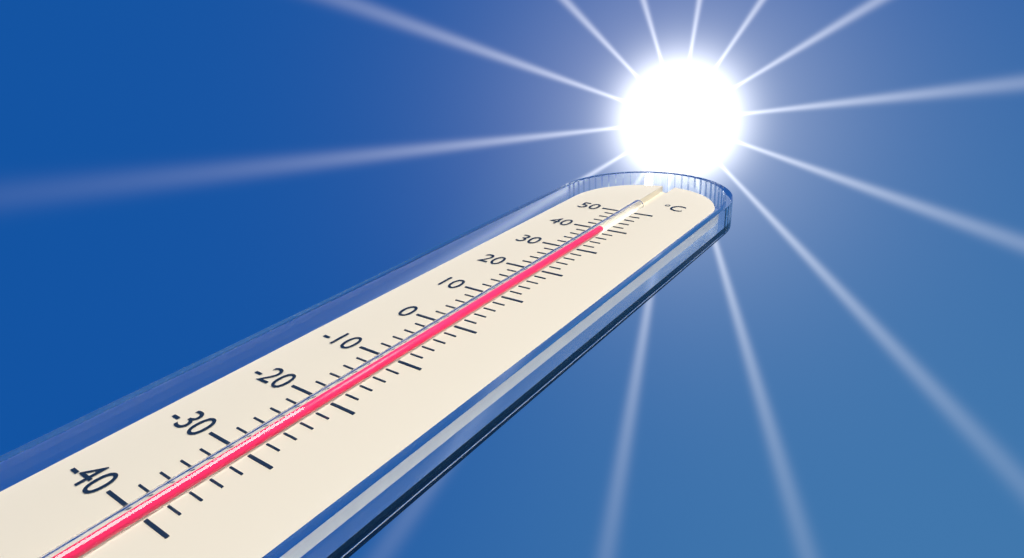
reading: 40 °C
